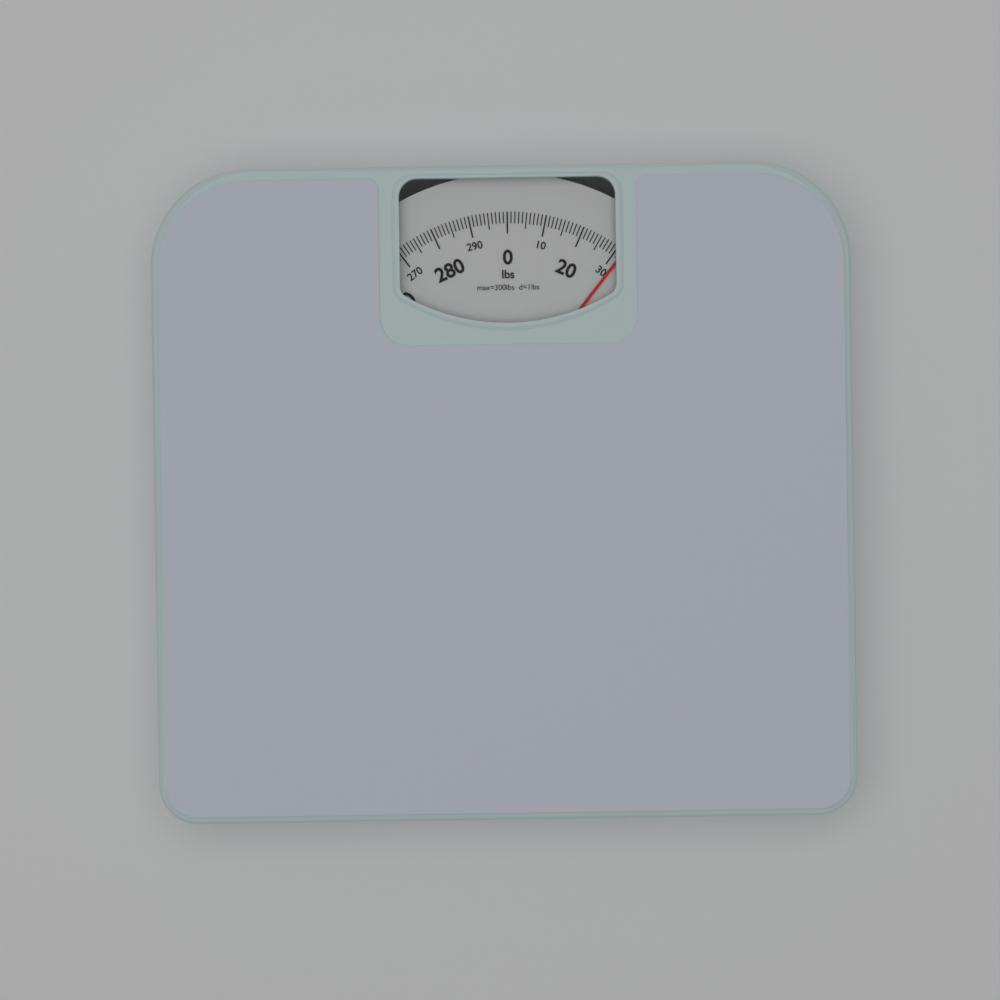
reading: 32 lbs
